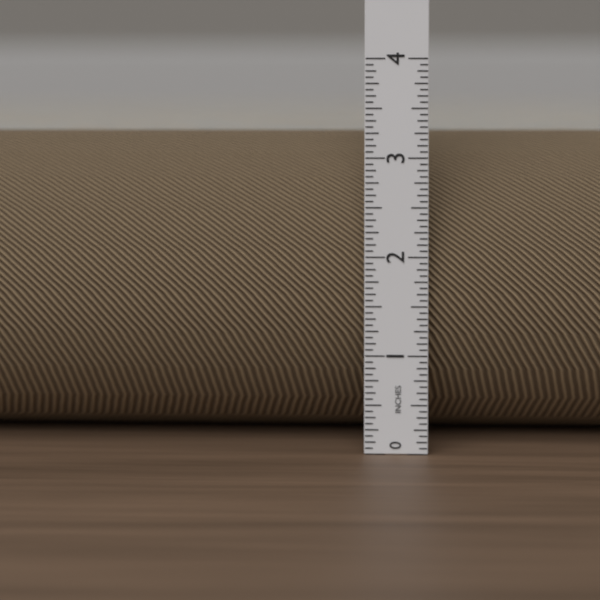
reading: 3.2500 in
